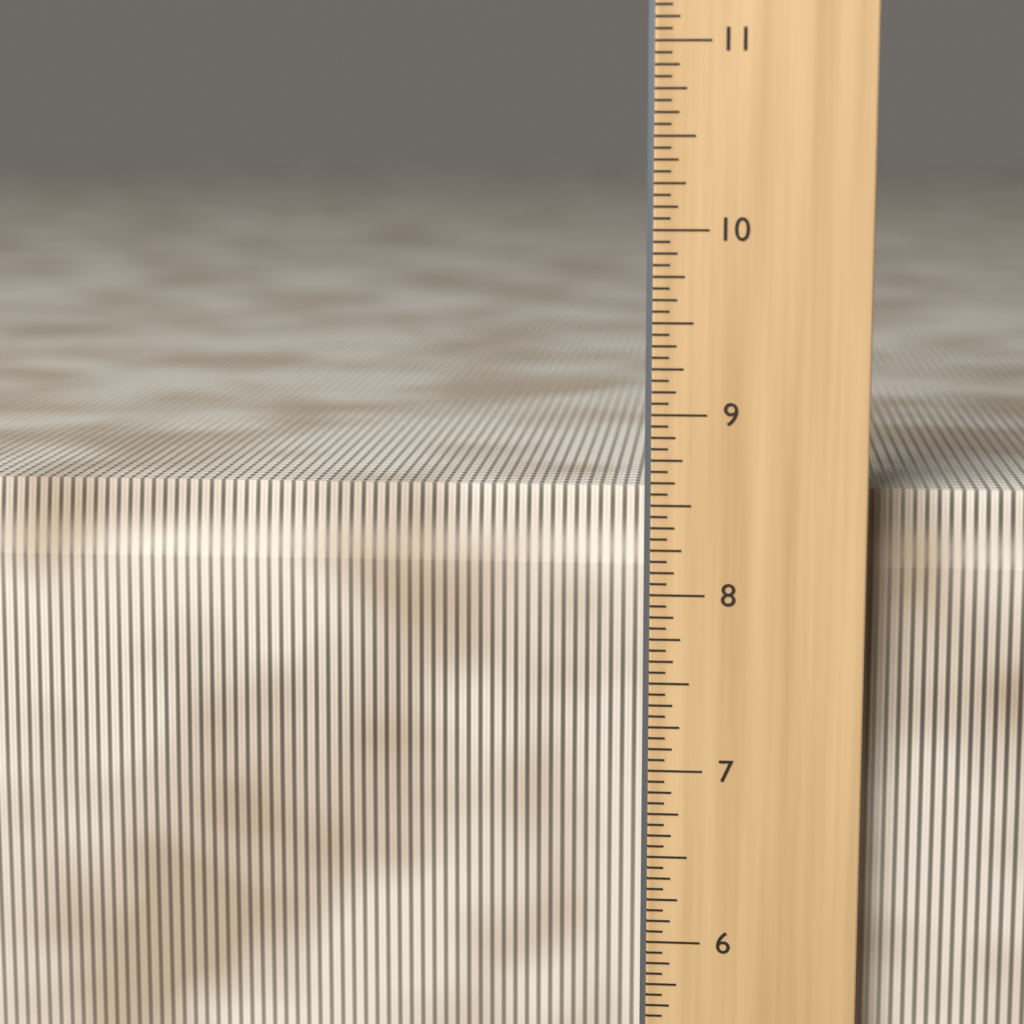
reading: 8.5625 in
